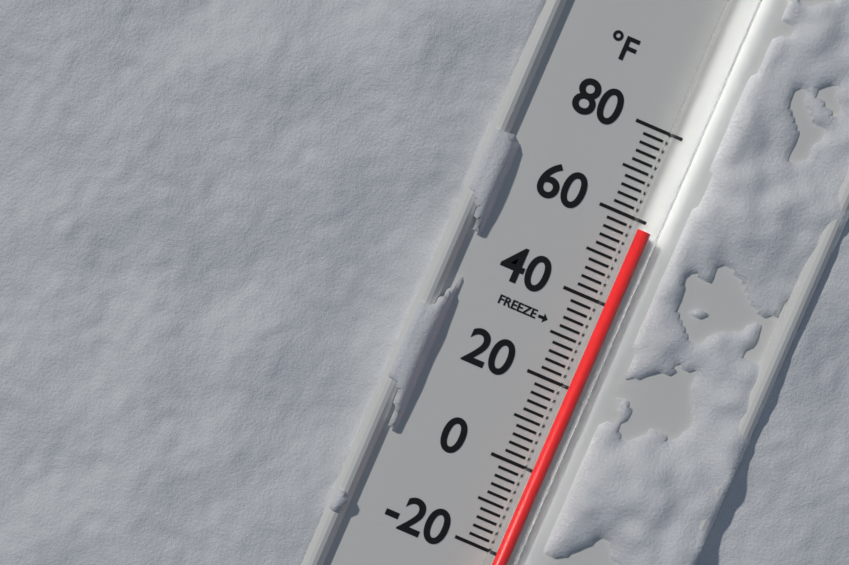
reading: 58 °F
